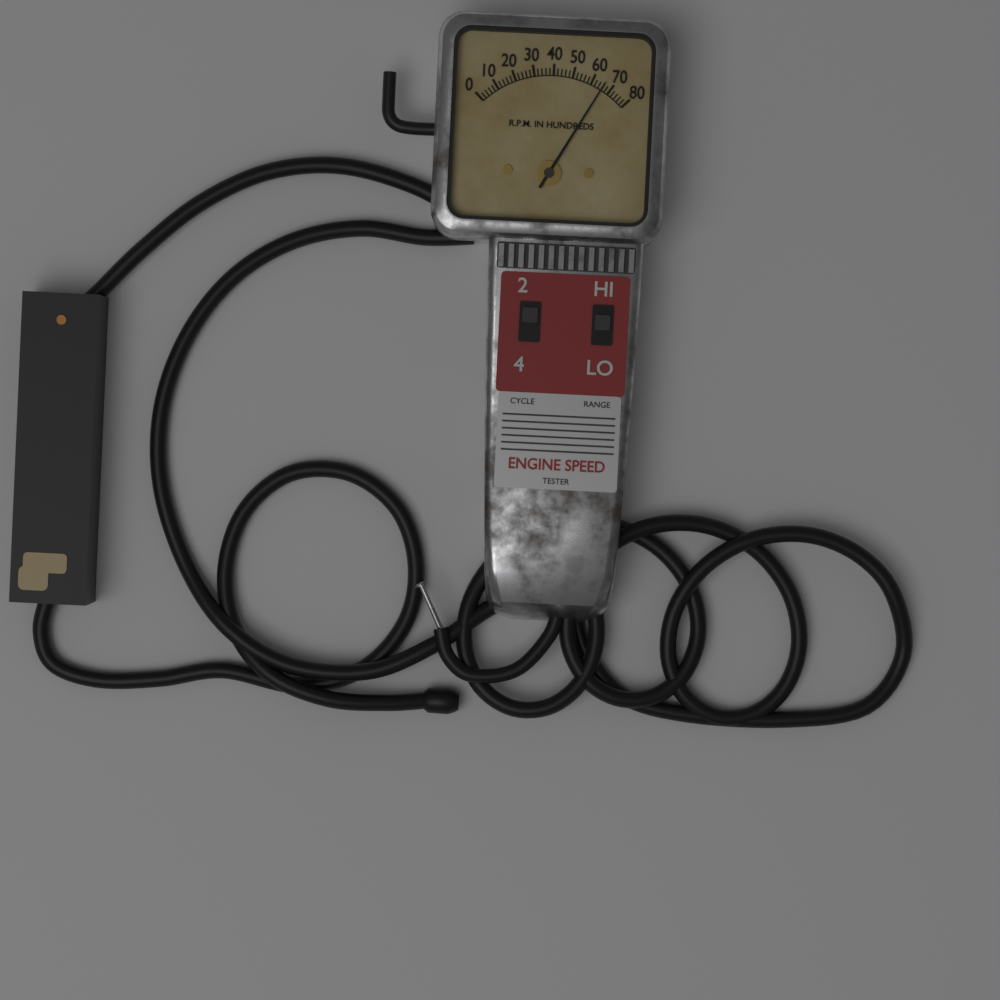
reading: 6600 RPM
